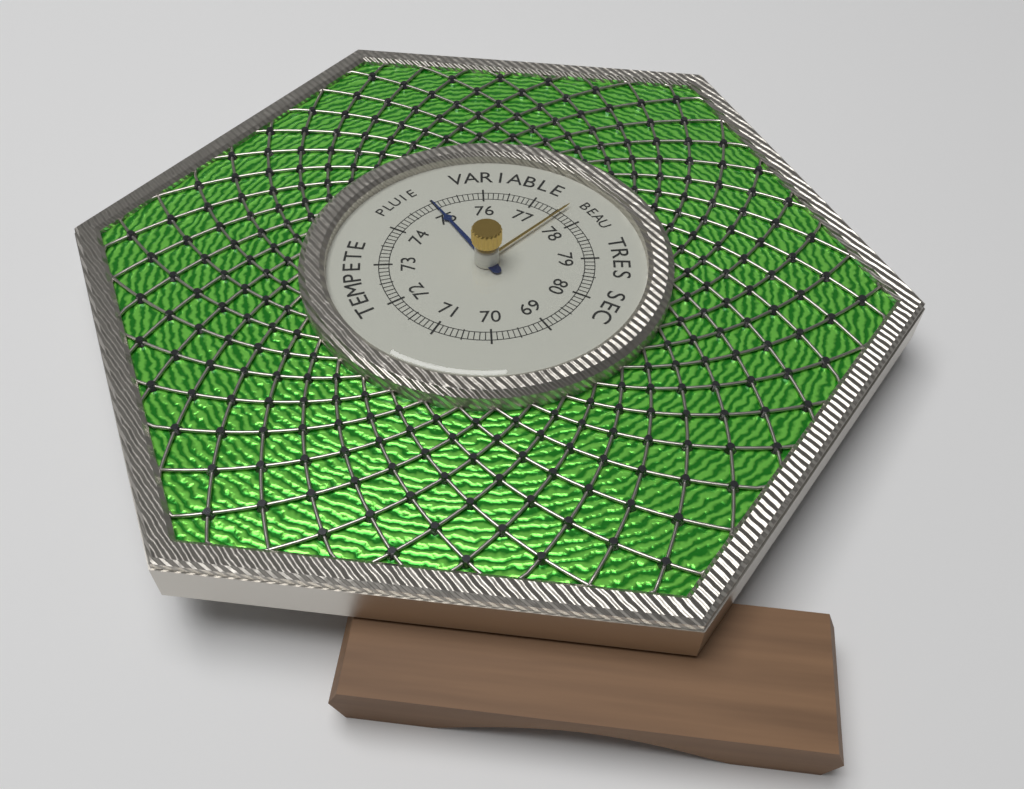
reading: 75.0 (no unit)
